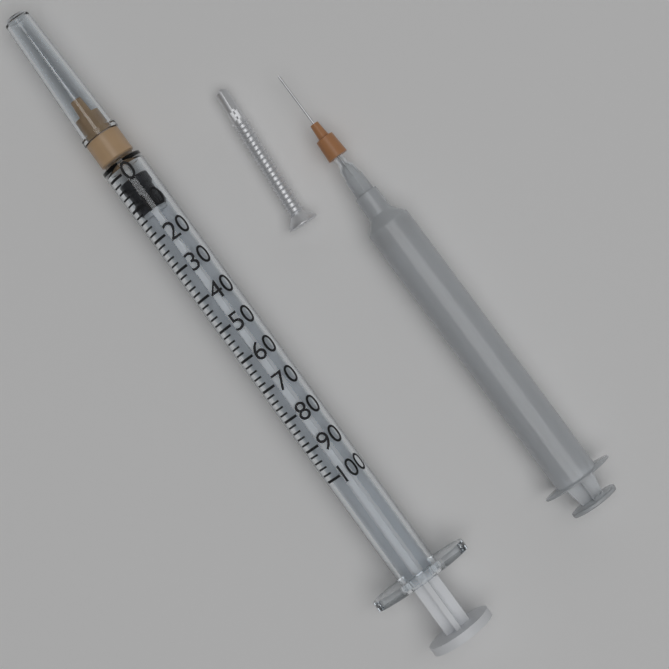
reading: 2 (no unit)
